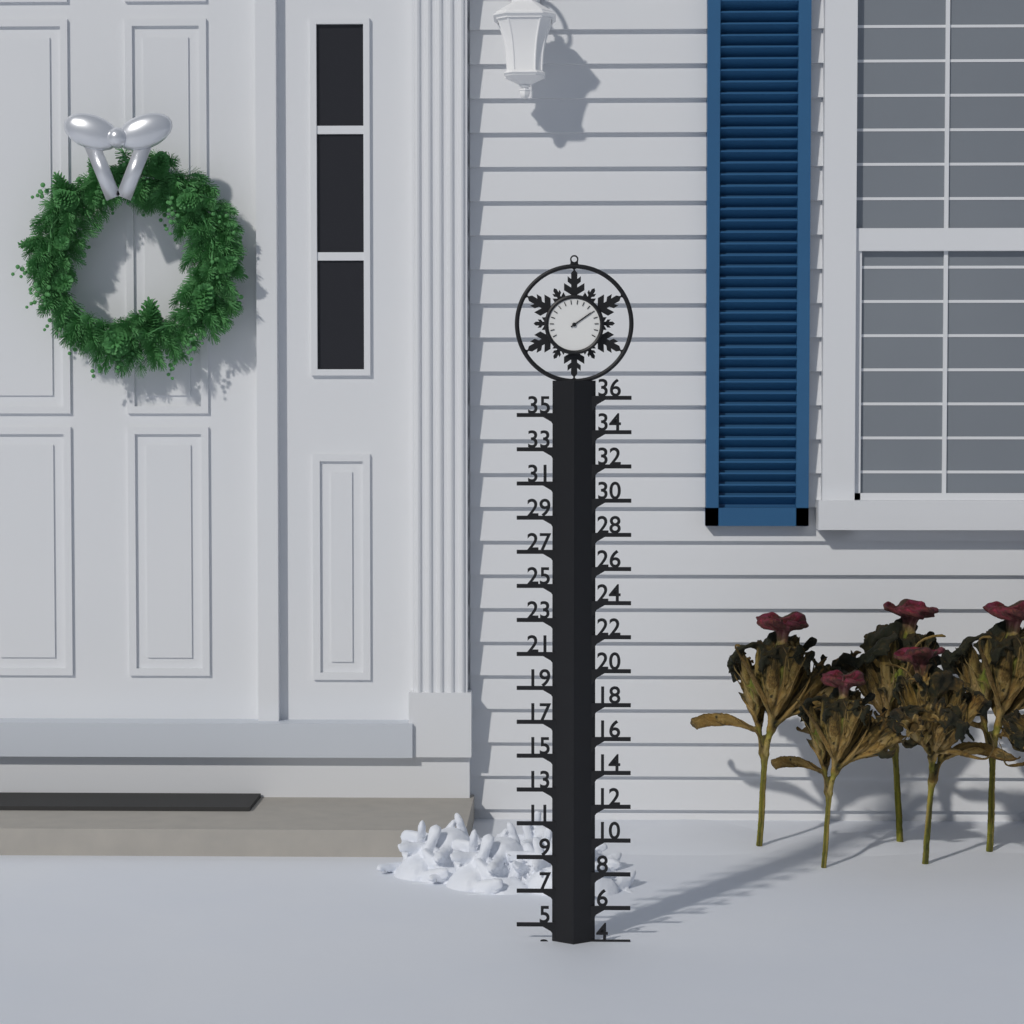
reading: 4 (no unit)
